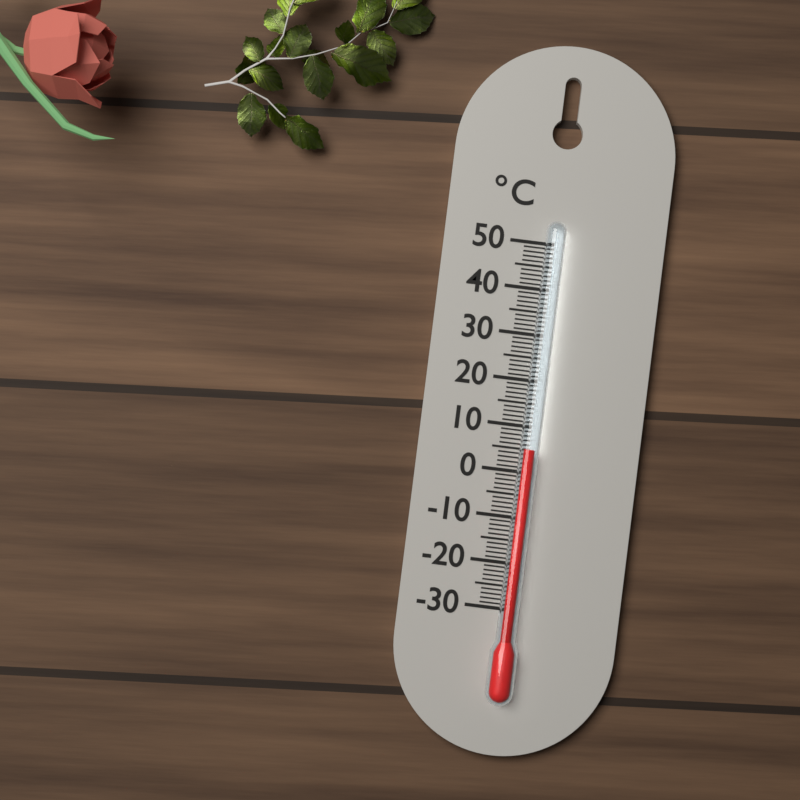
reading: 5 °C
